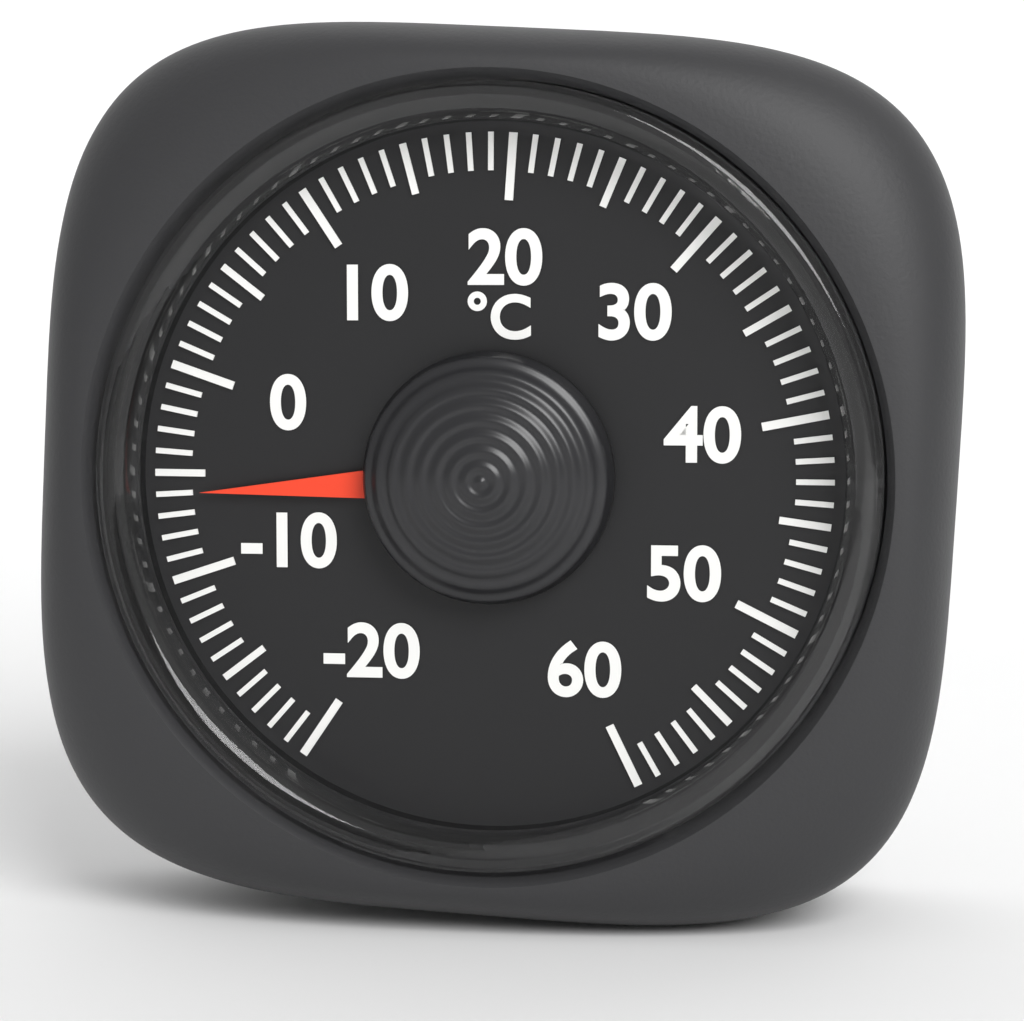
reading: -6 °C
